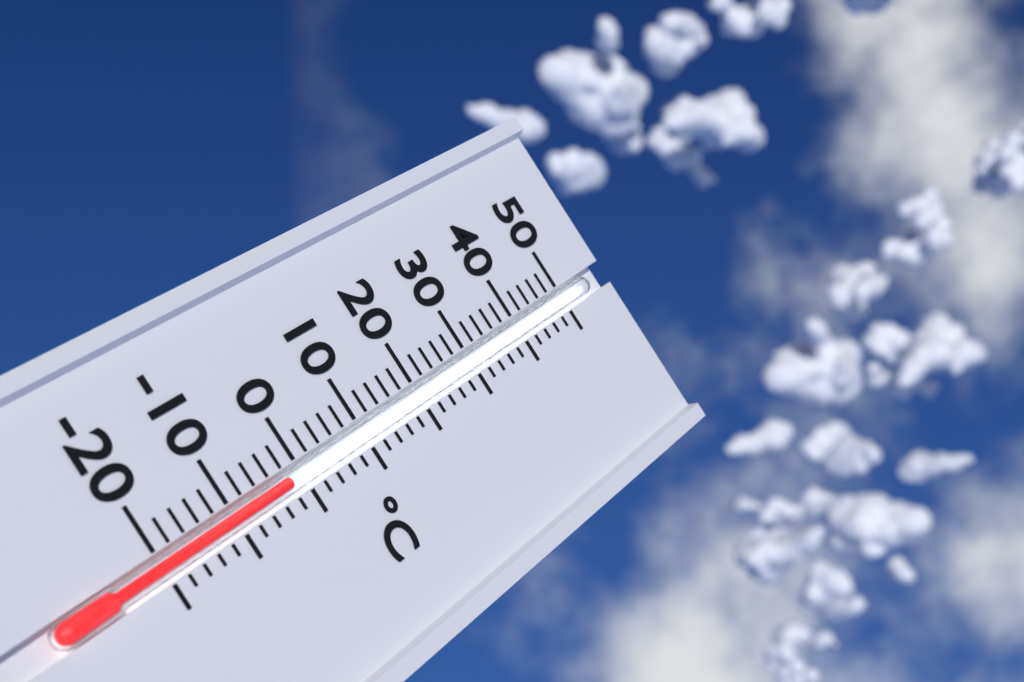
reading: -2 °C
